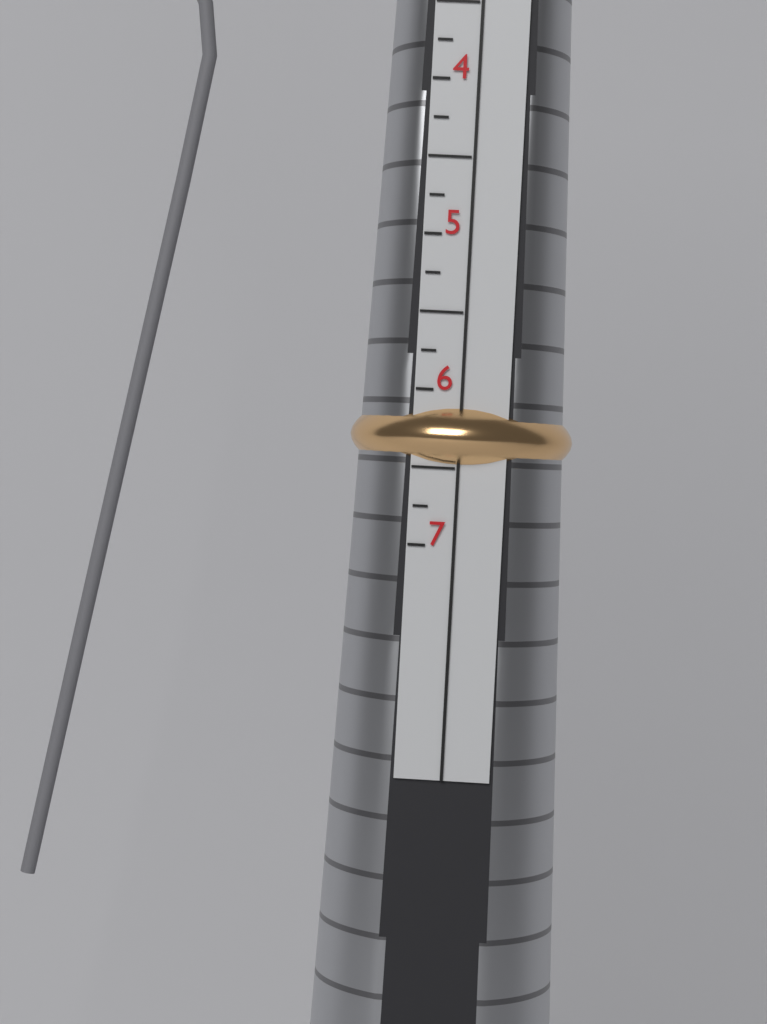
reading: 6.50 US
